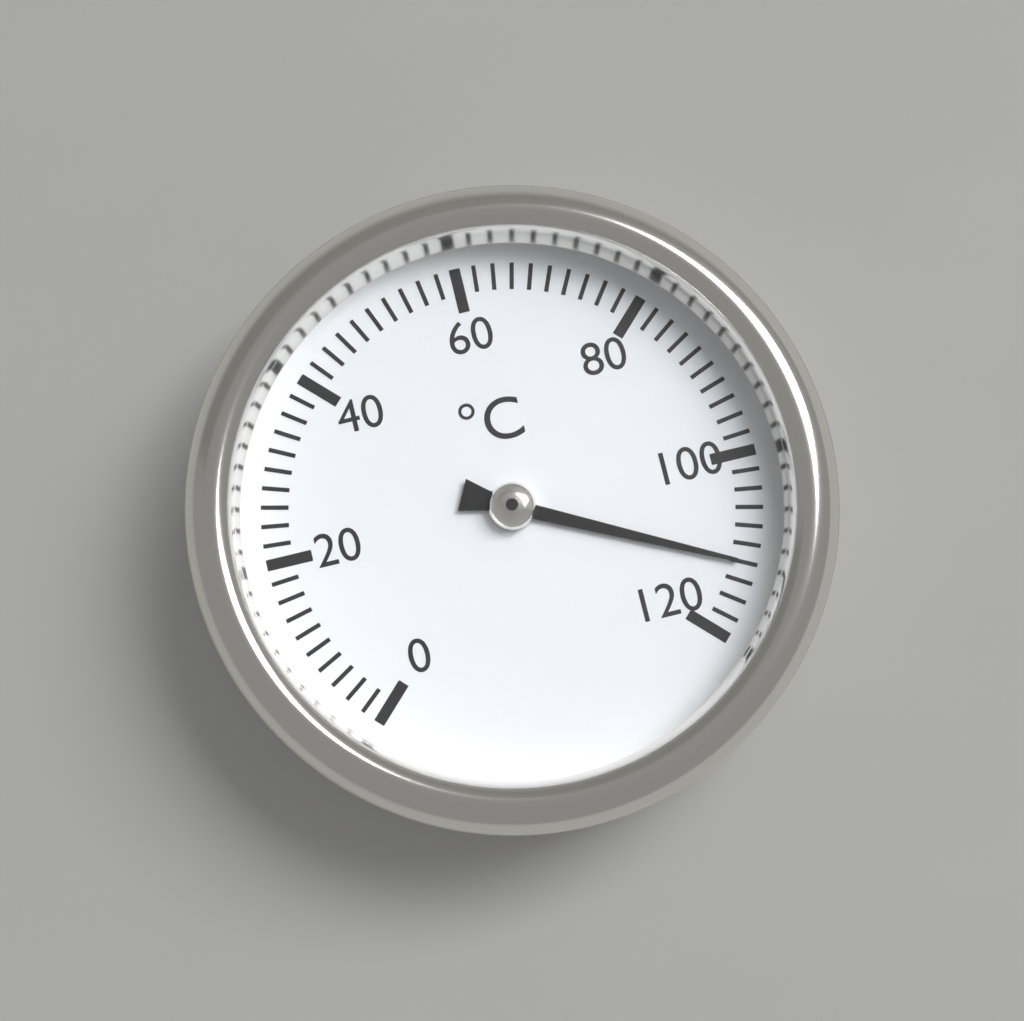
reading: 112 °C
